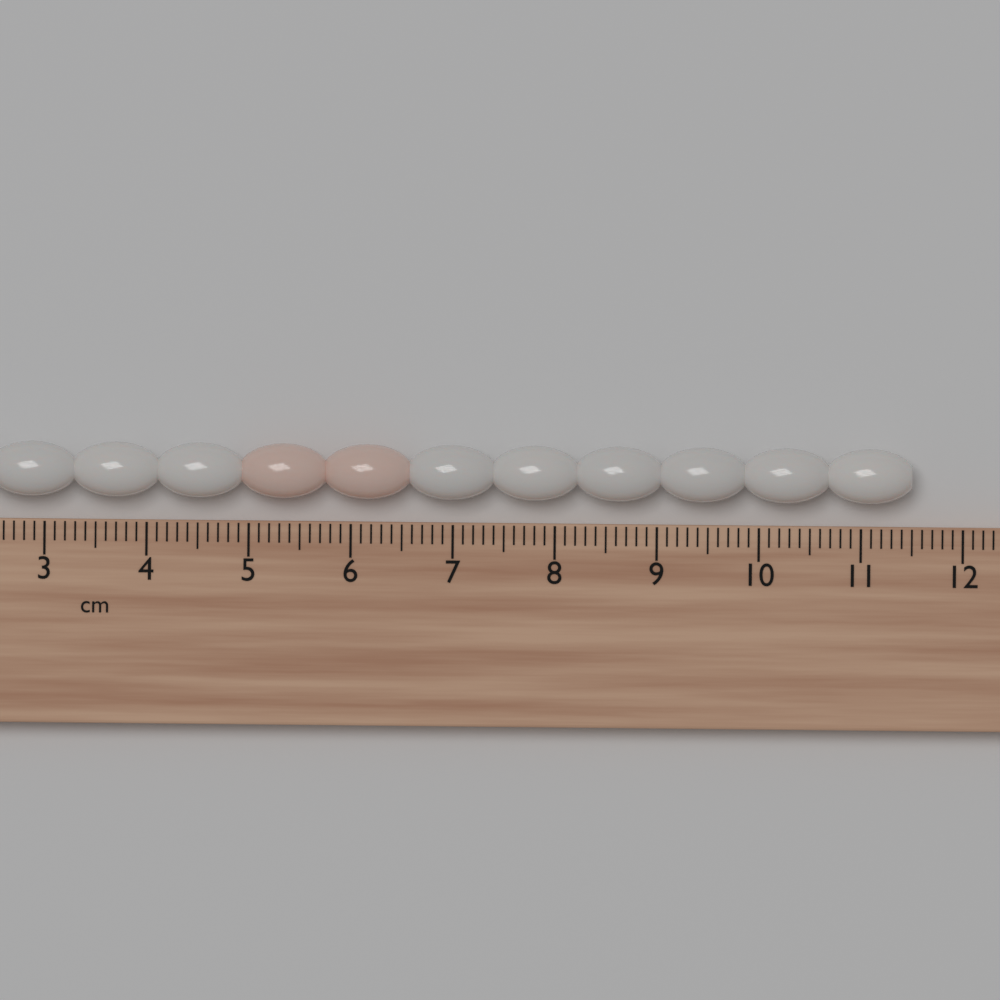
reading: 11.5 cm
